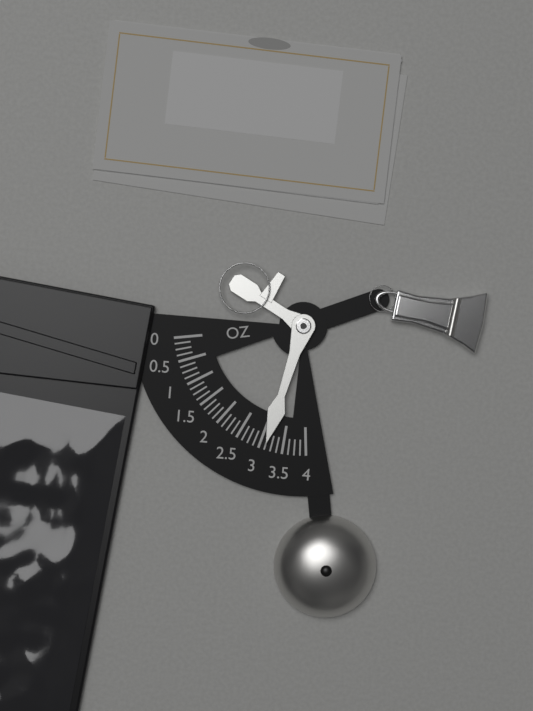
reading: 3.125 oz
